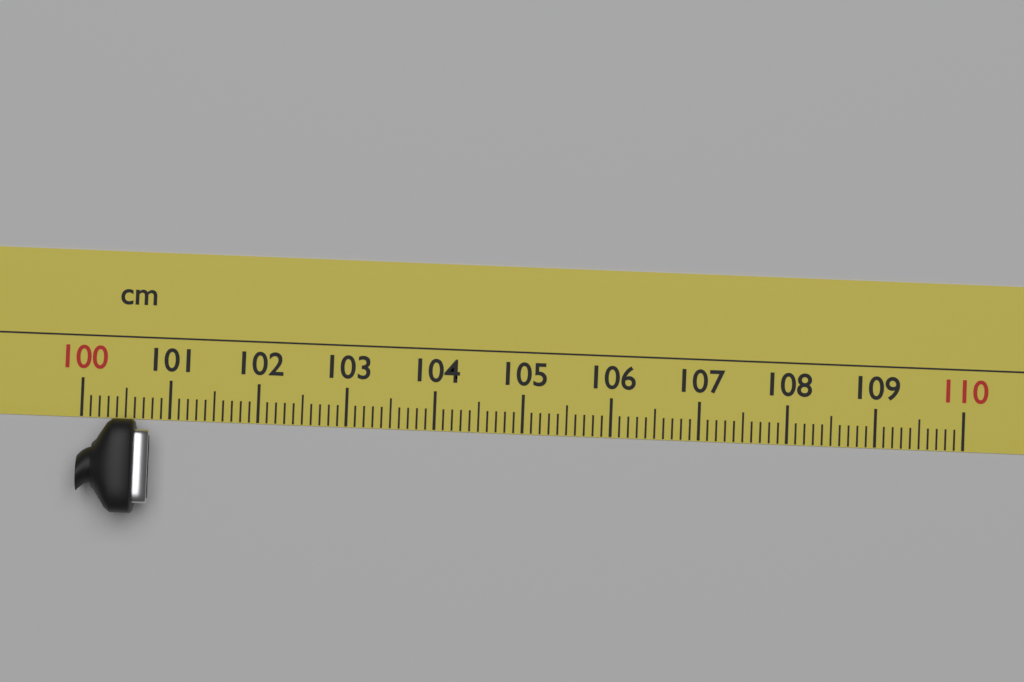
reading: 100.8 cm
